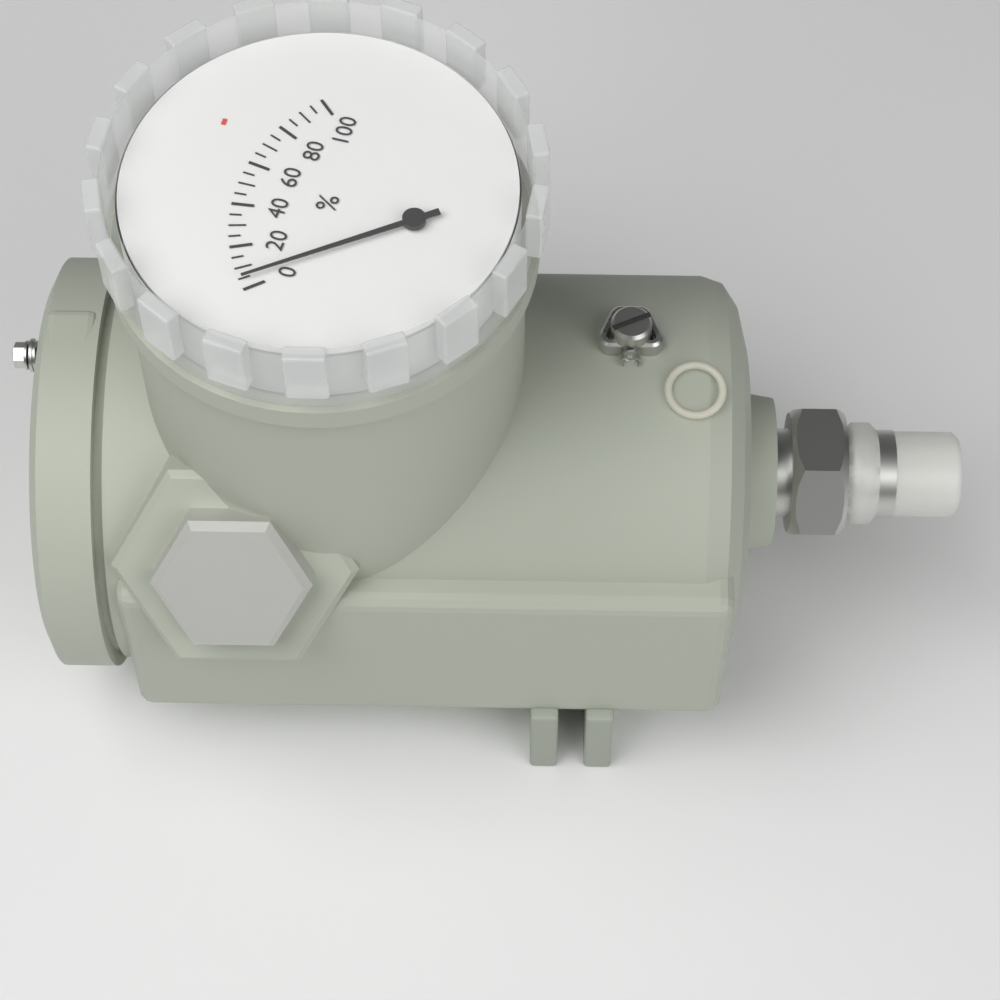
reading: 5 %
